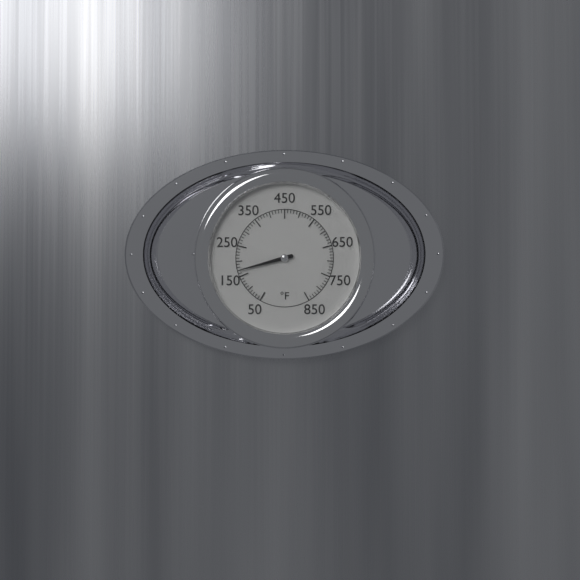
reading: 170 °F
